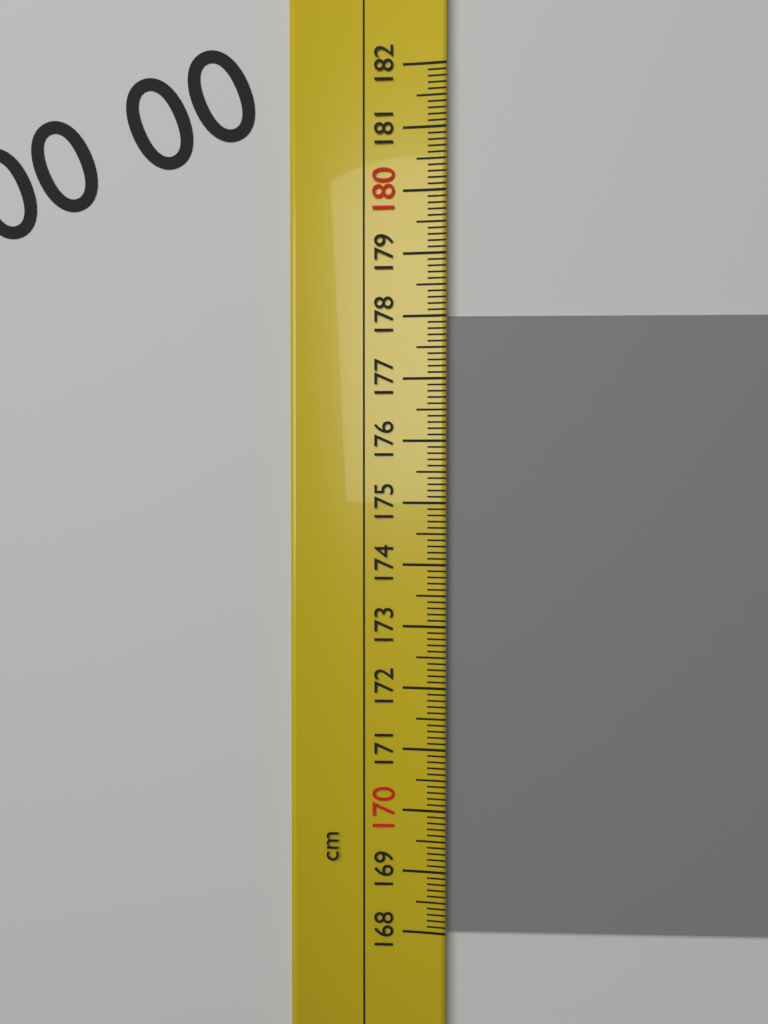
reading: 178.0 cm
